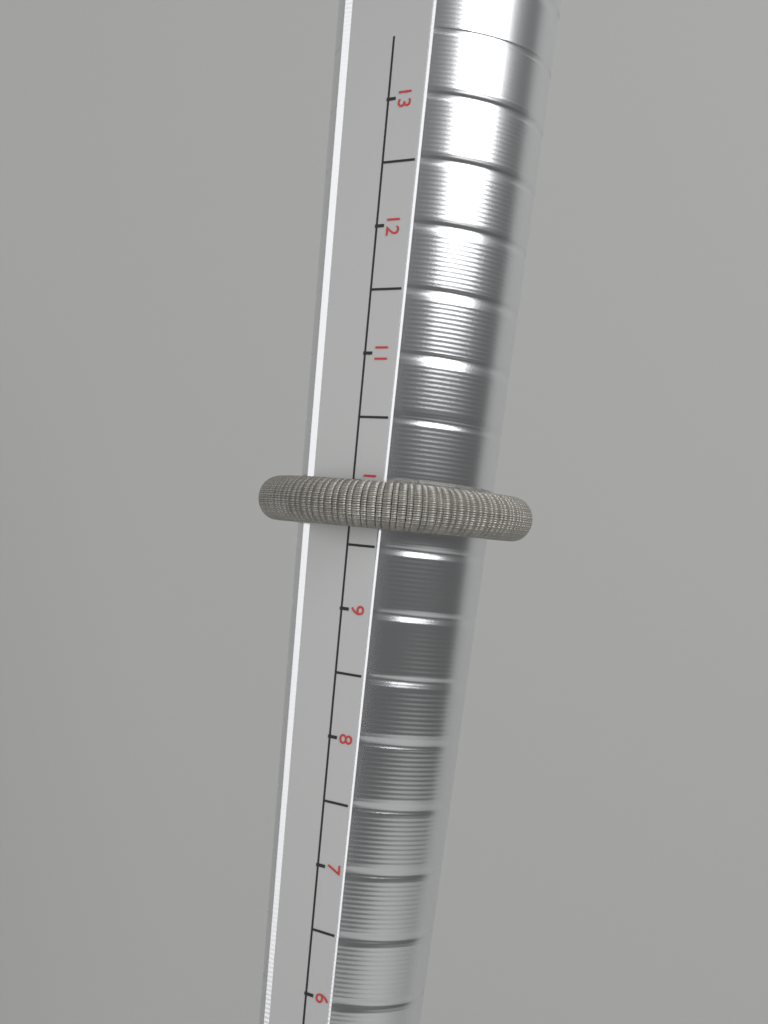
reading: 10.0 (no unit)
